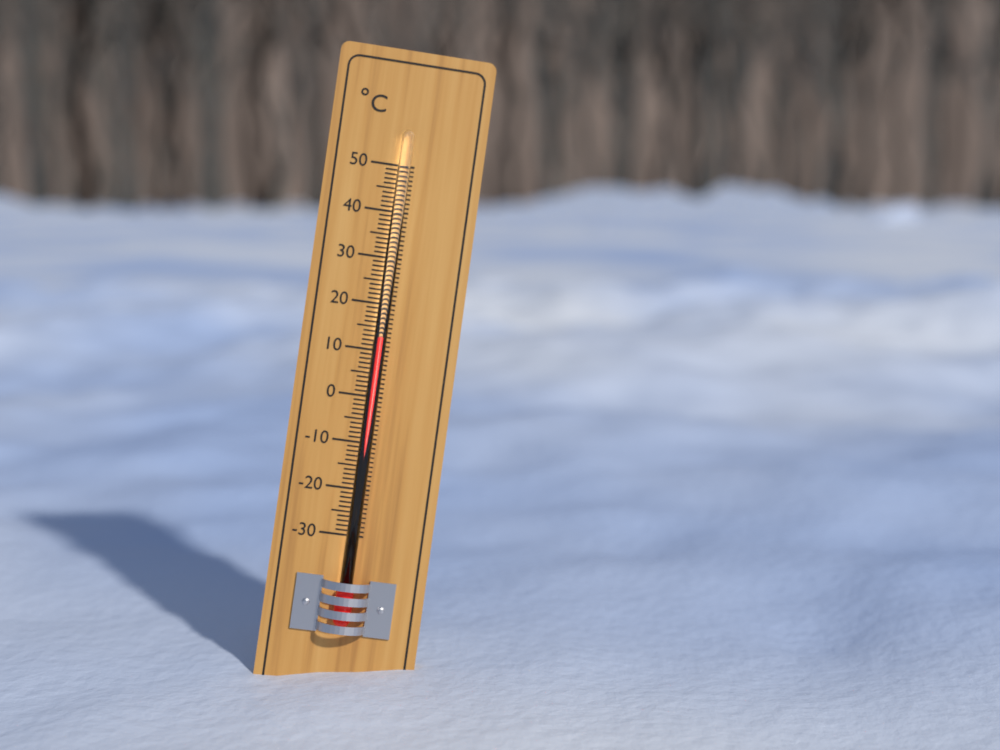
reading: 13 °C
